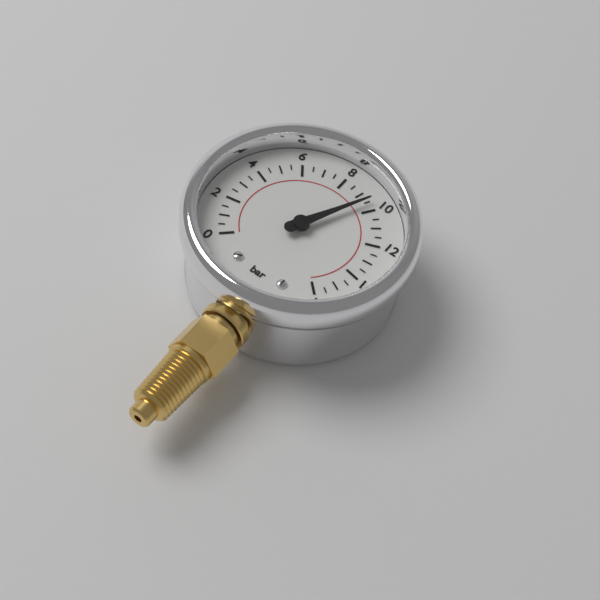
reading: 9.5 bar
